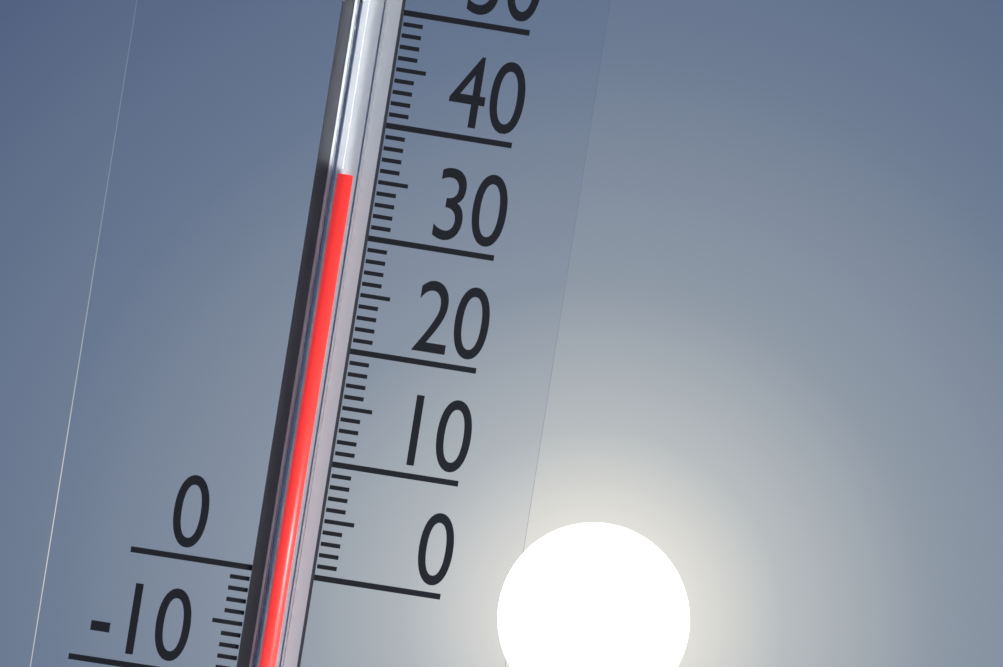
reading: 35 (no unit)
